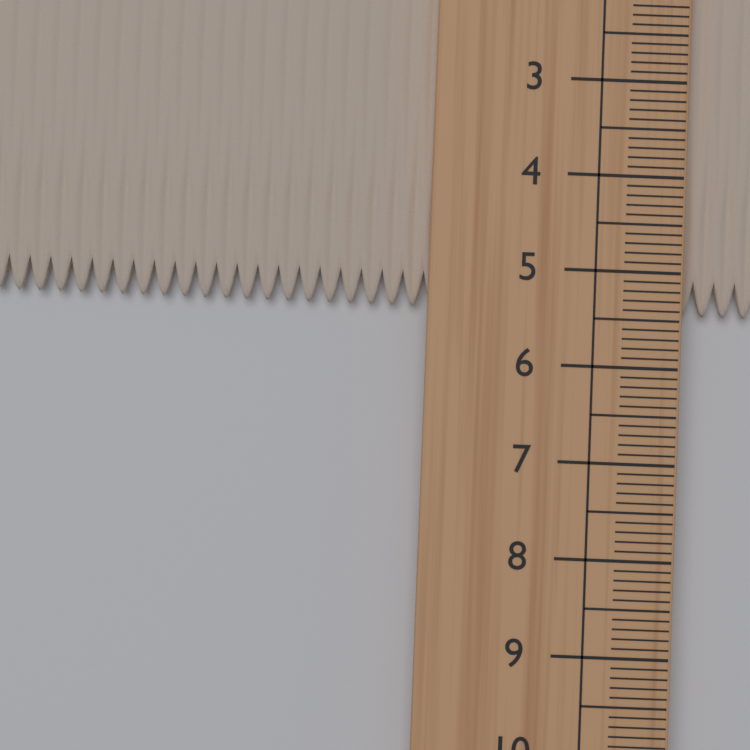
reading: 5.4 cm
